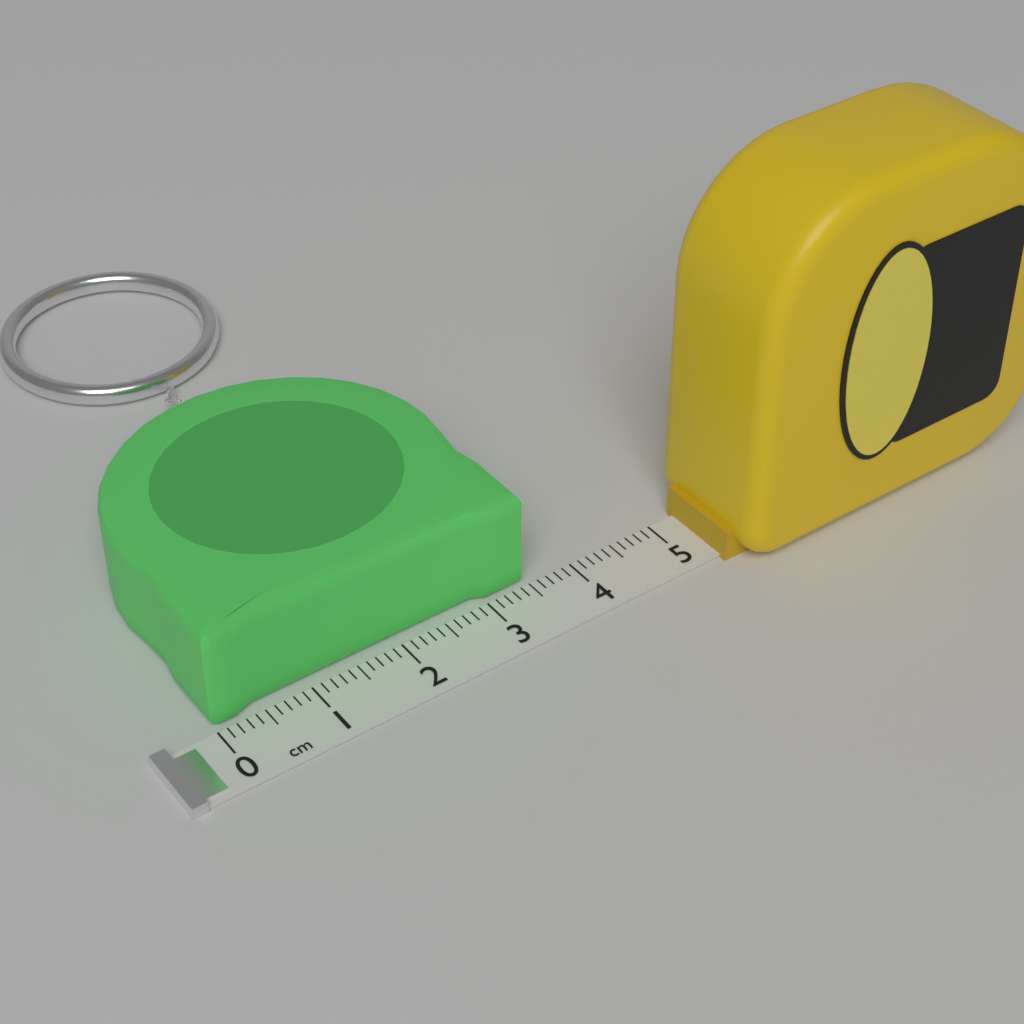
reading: 3.5 cm
